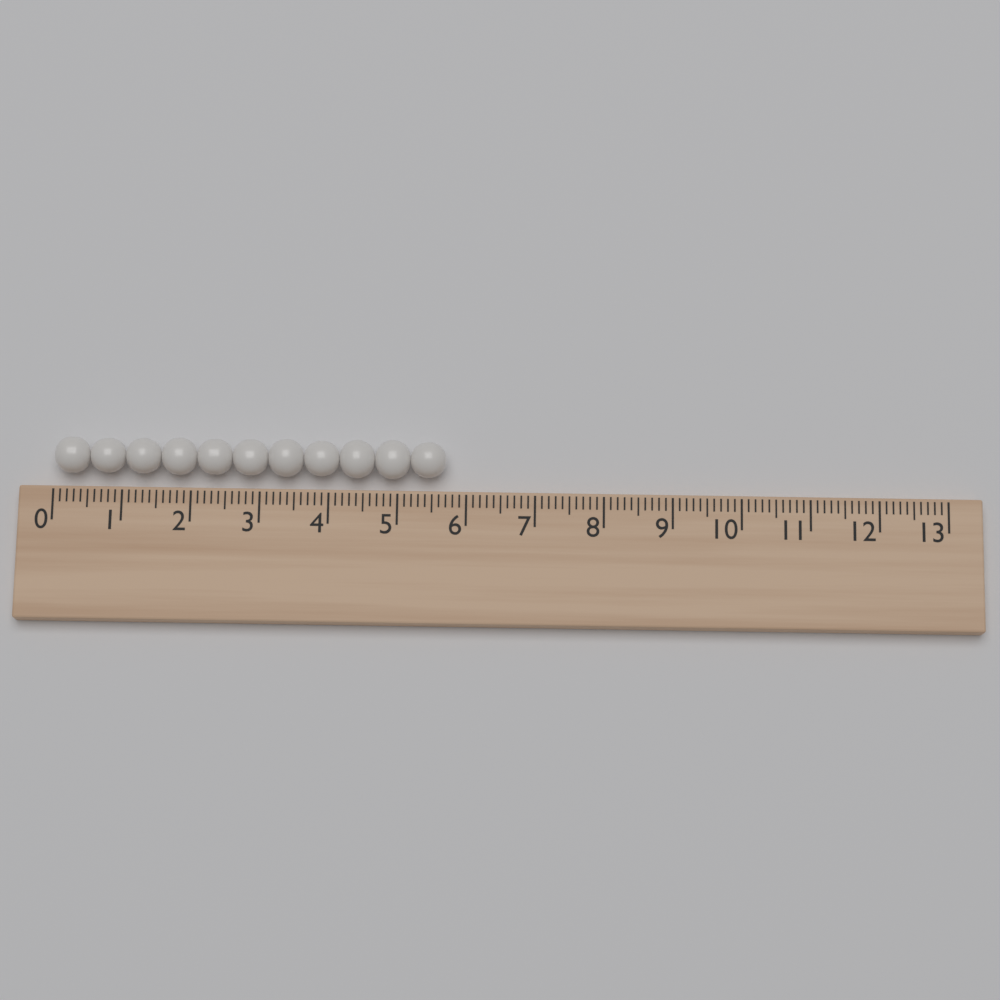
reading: 5.7 (no unit)
